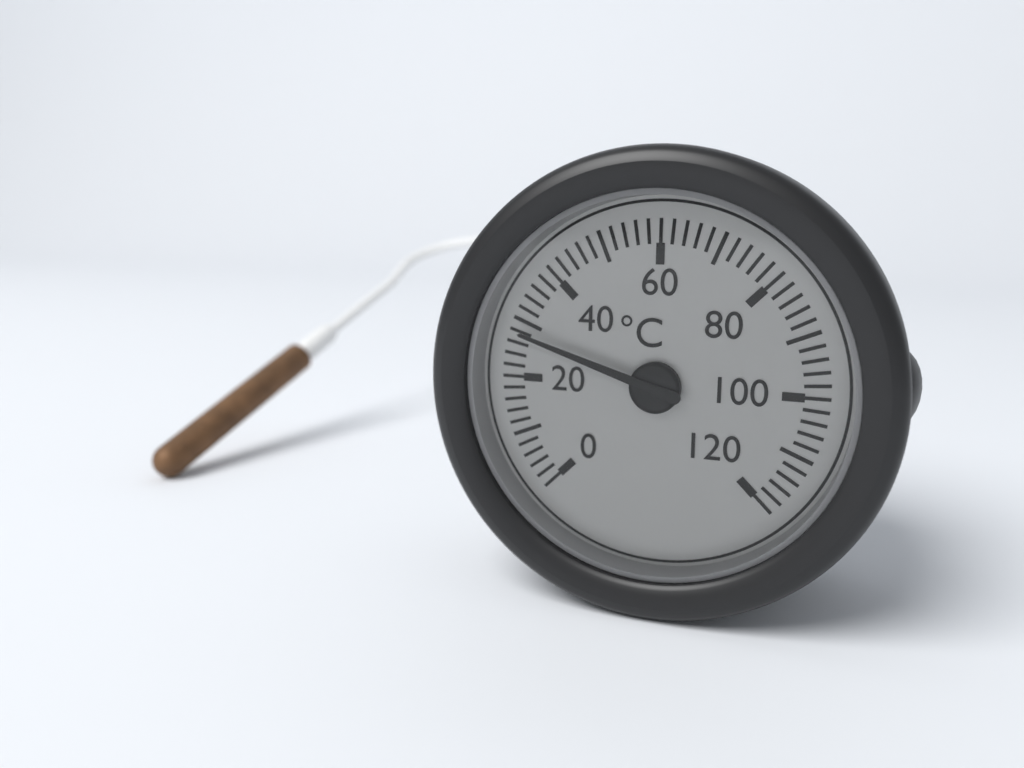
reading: 28 °C
